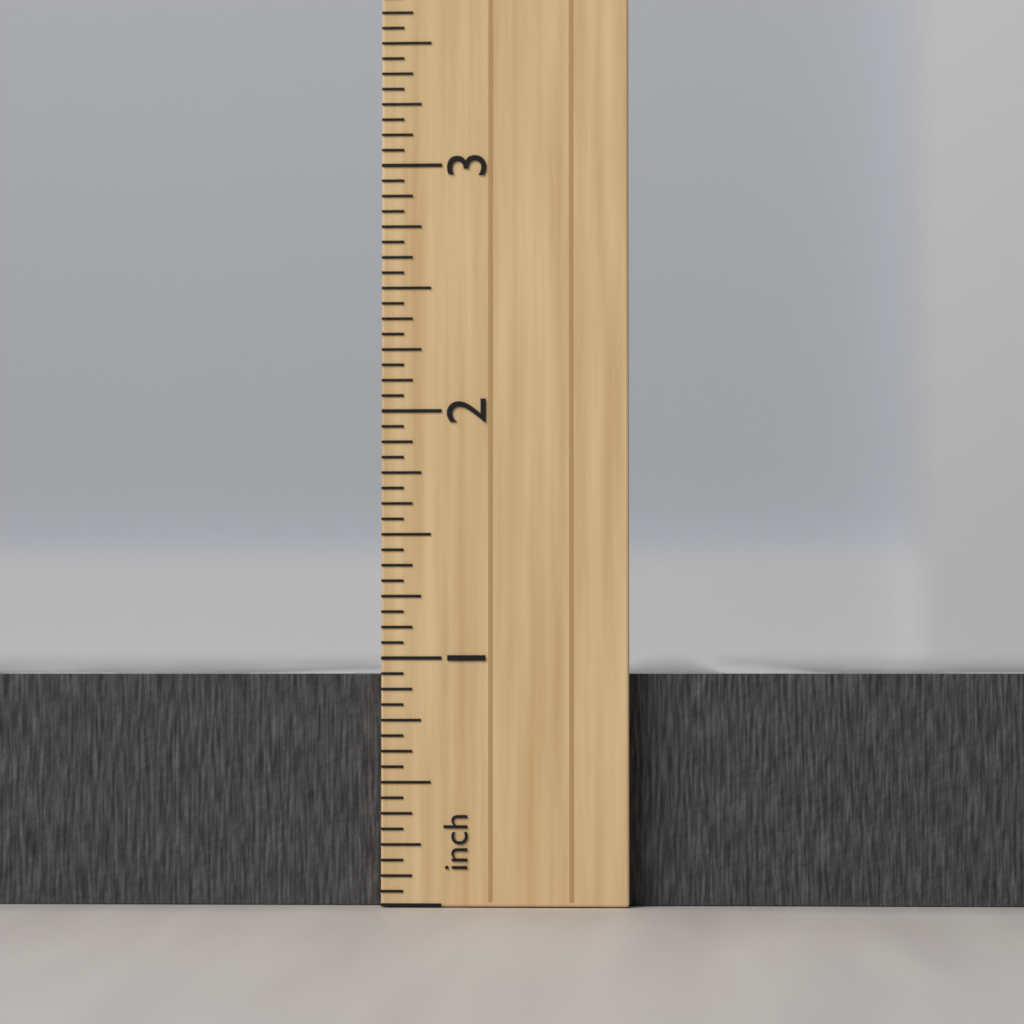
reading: 0.9375 inch
